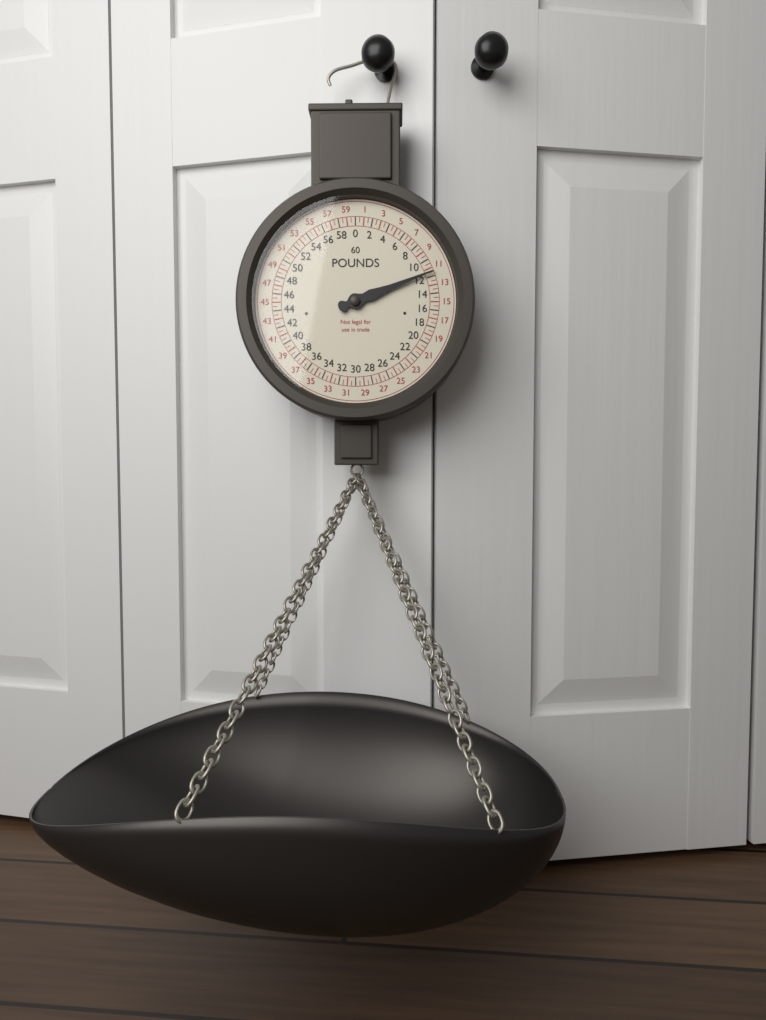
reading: 11.5 lb
